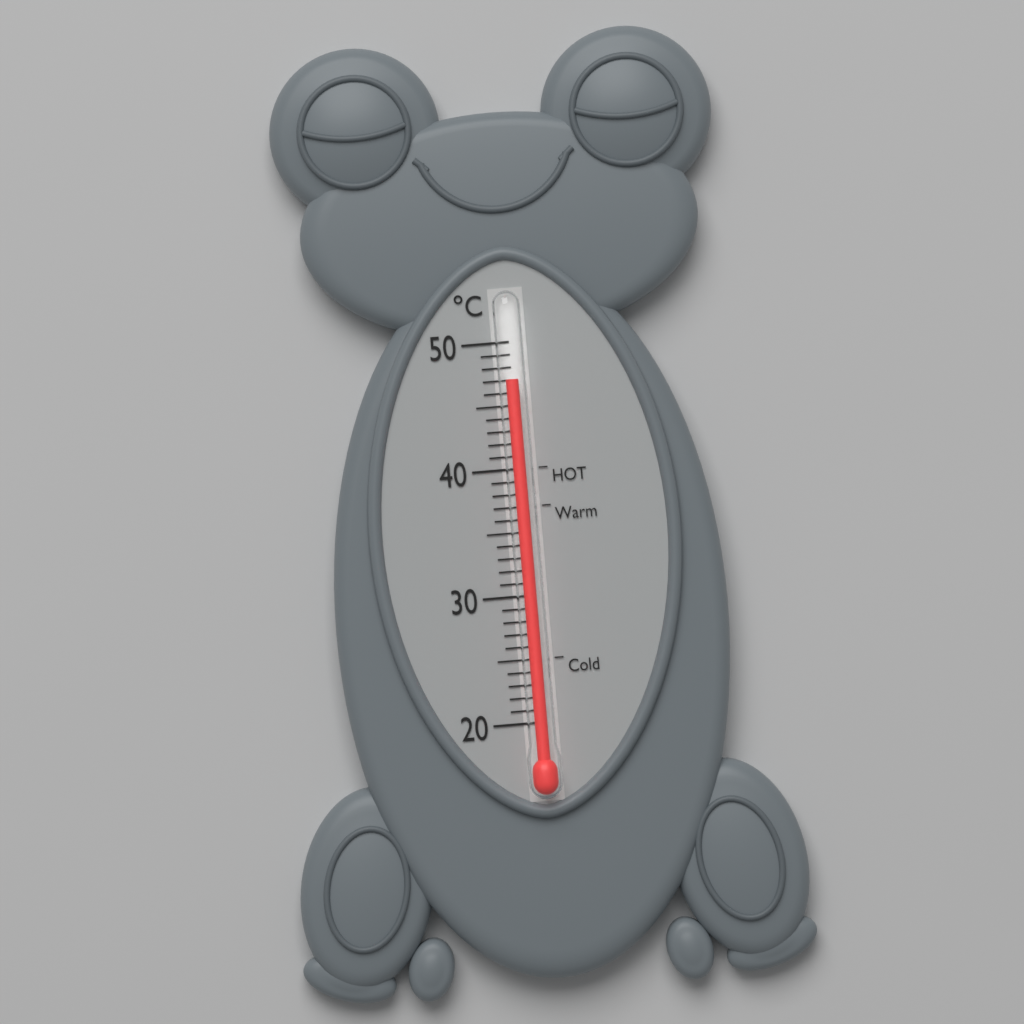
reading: 47 °C
